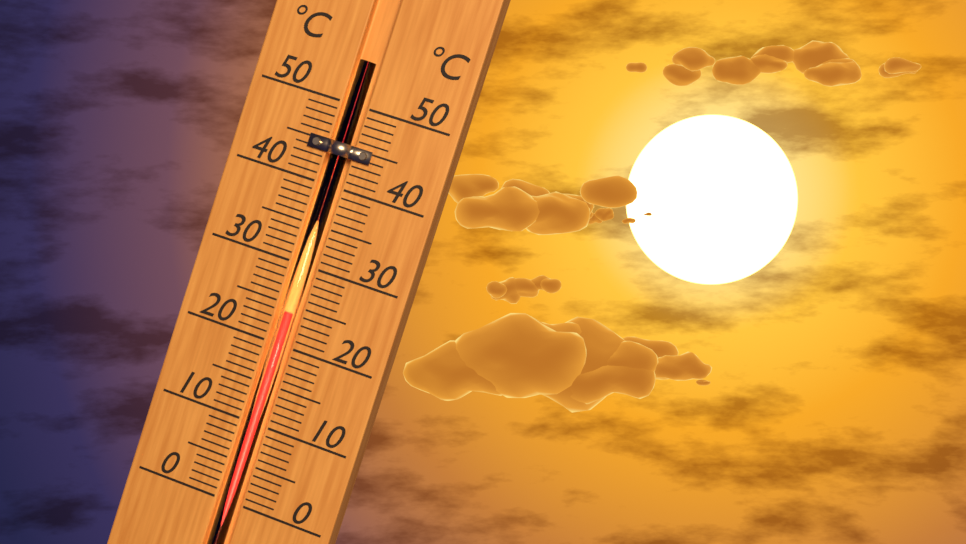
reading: 24 °C
